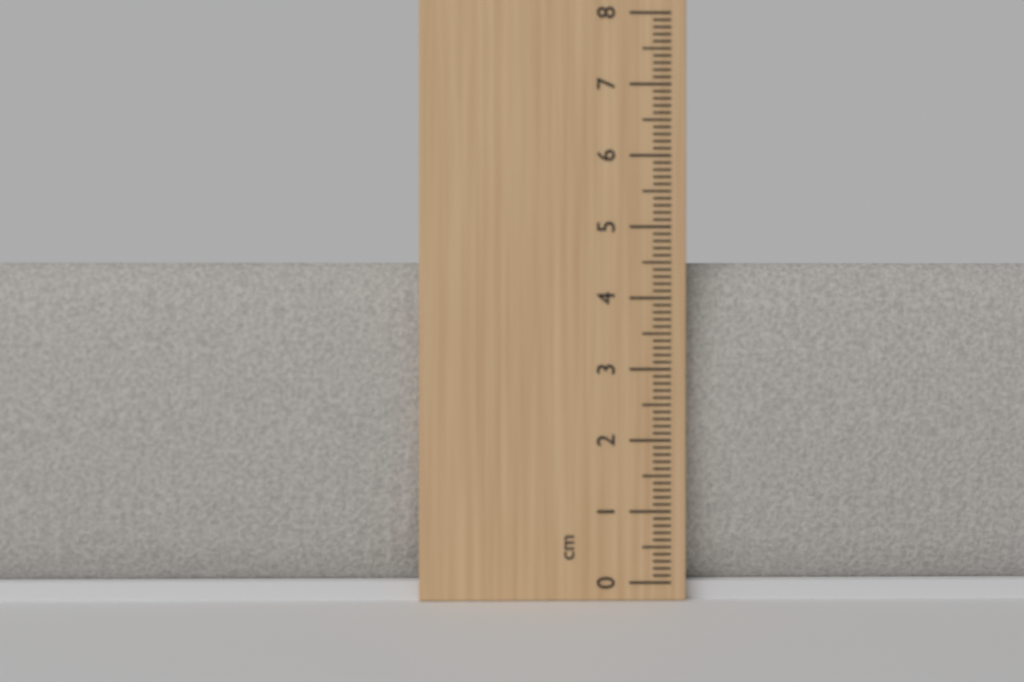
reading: 4.5 cm
